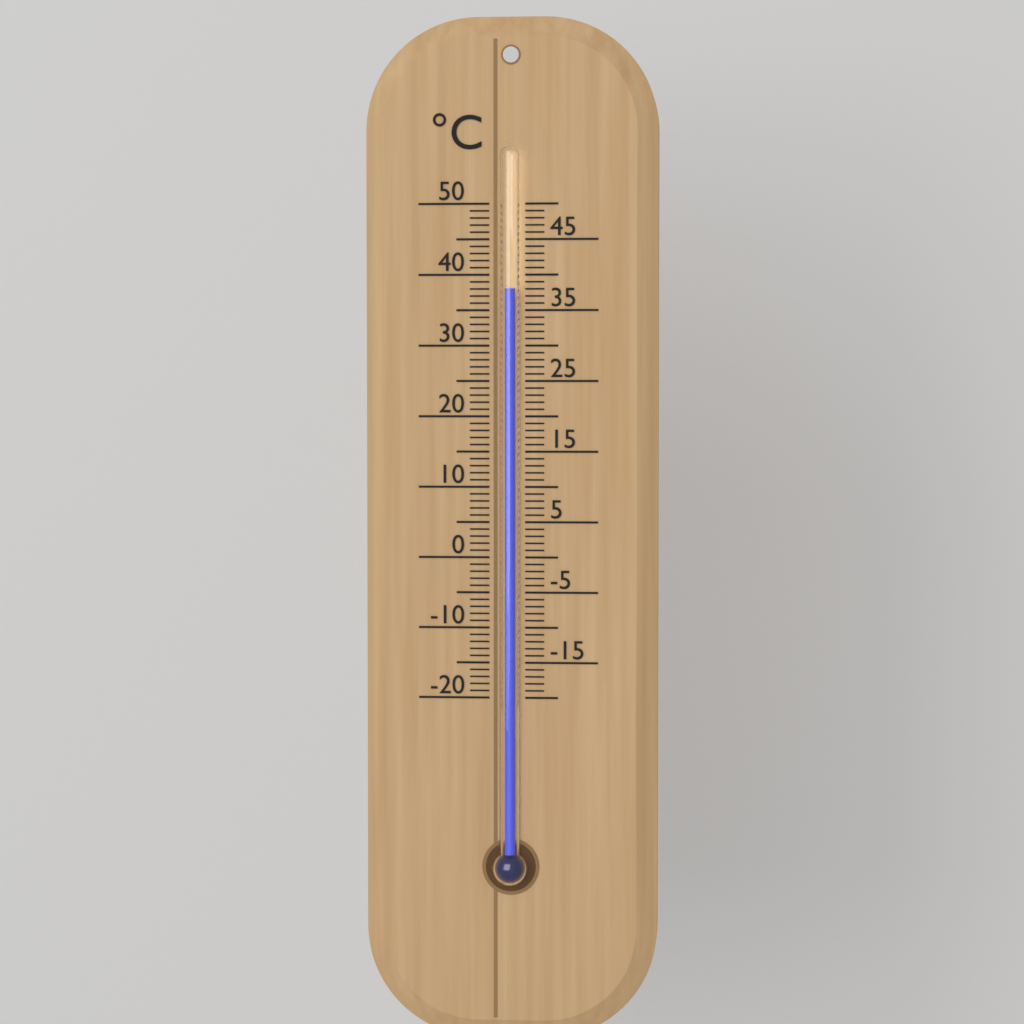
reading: 38 °C
